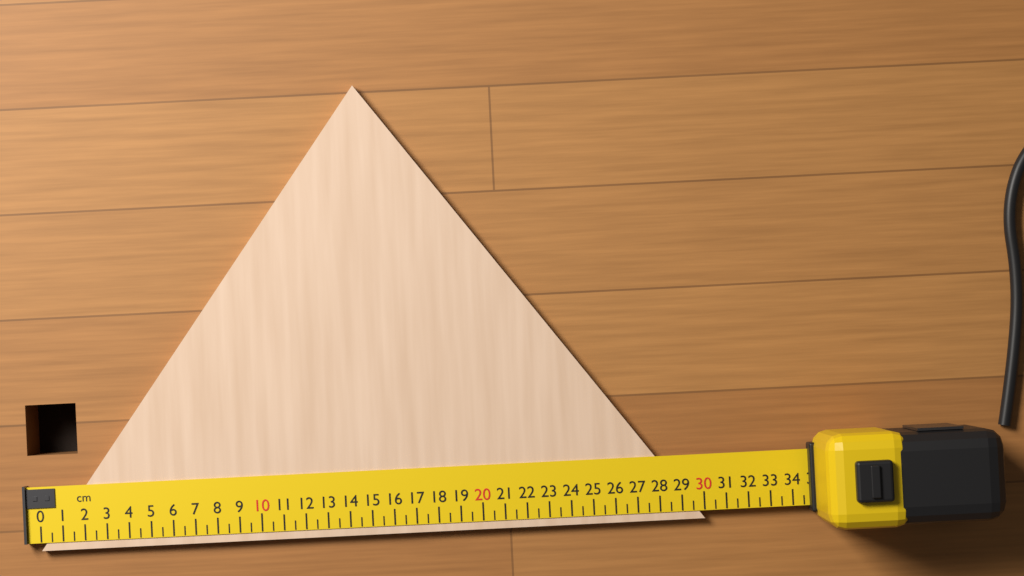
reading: 30.0 cm
